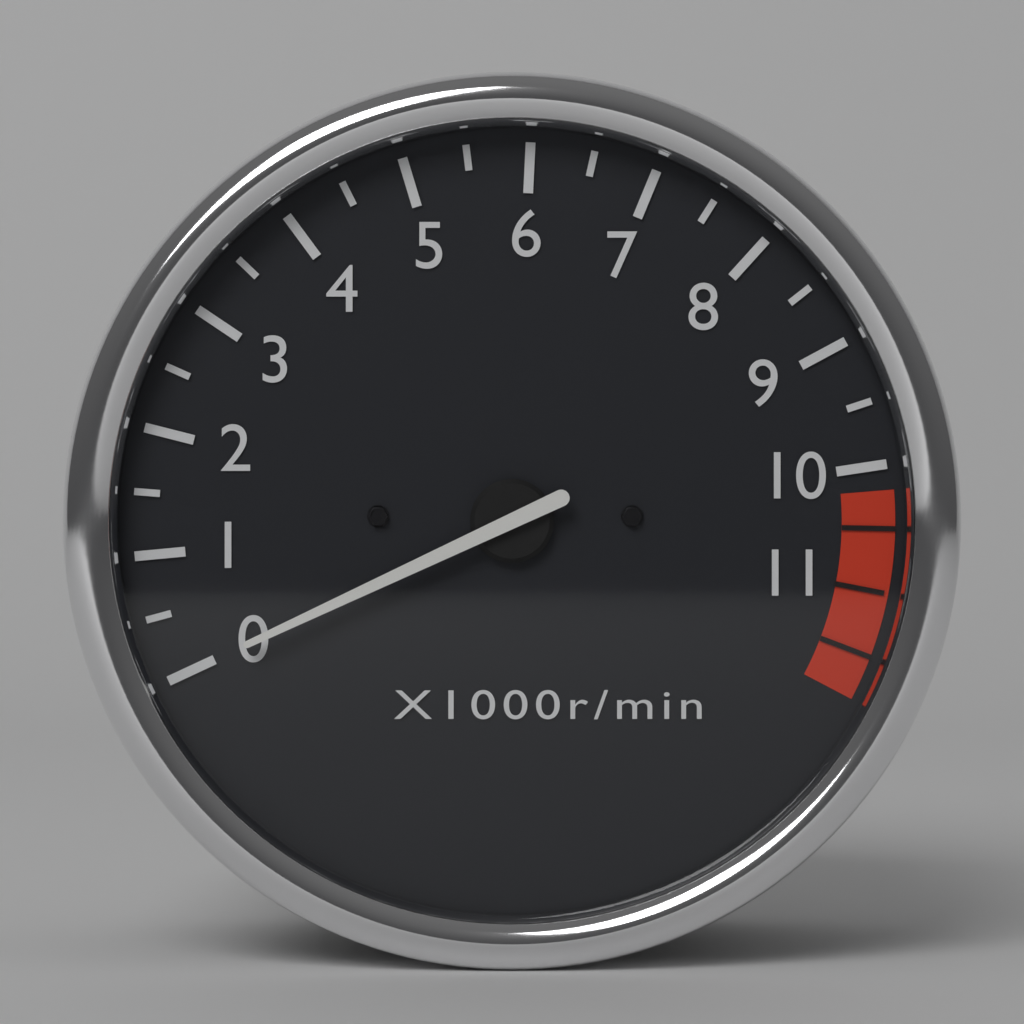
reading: 0 r/min
